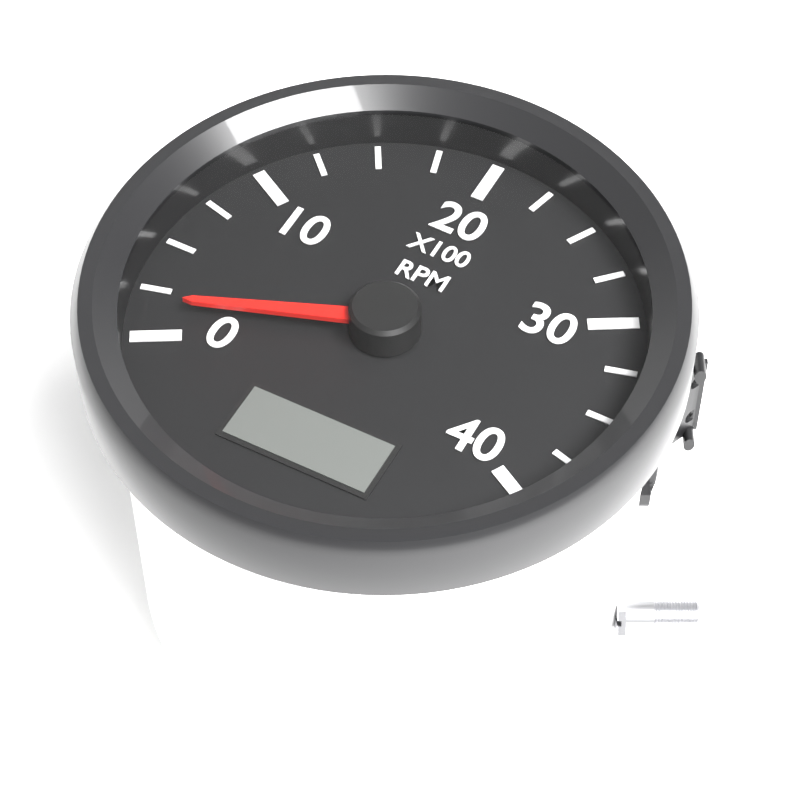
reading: 150 RPM
